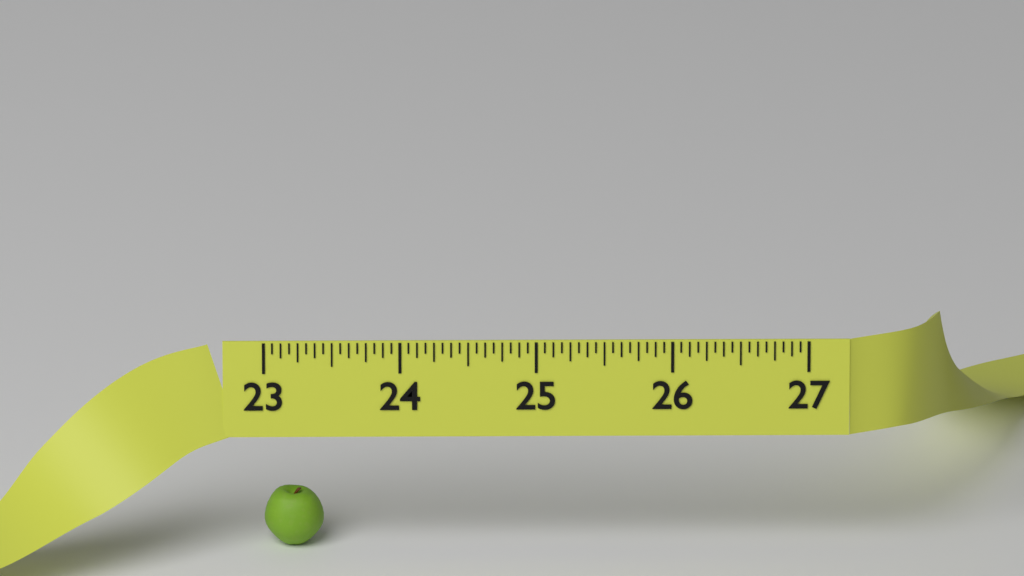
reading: 23.4375 (no unit)
